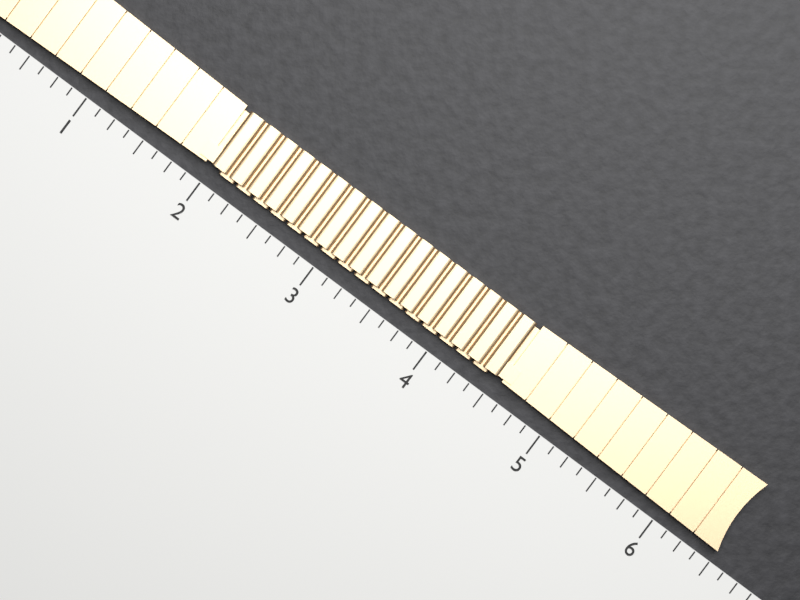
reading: 6.500 (no unit)
